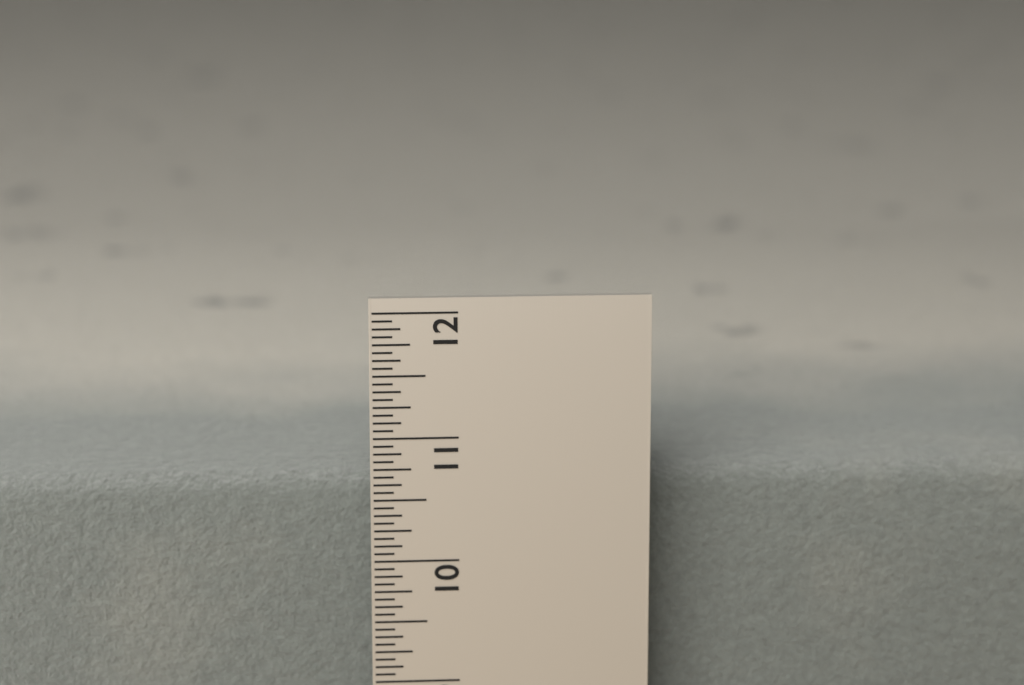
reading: 10.5625 in
